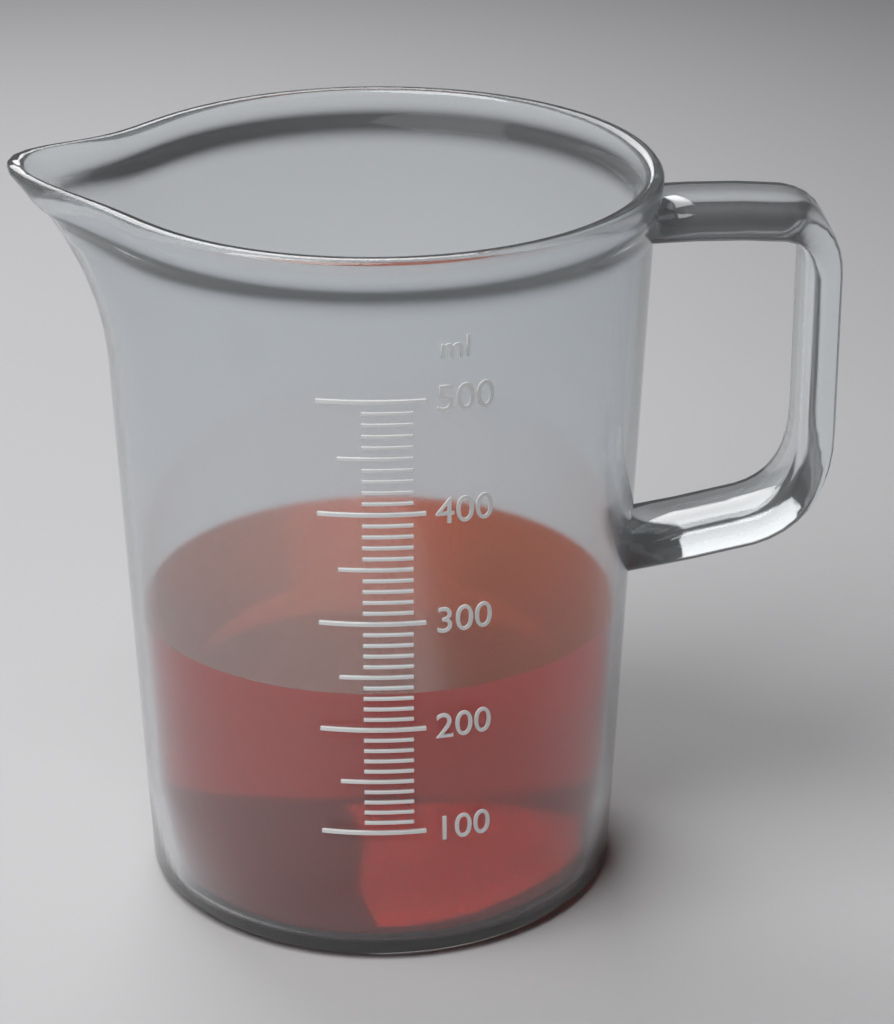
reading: 230 ml
